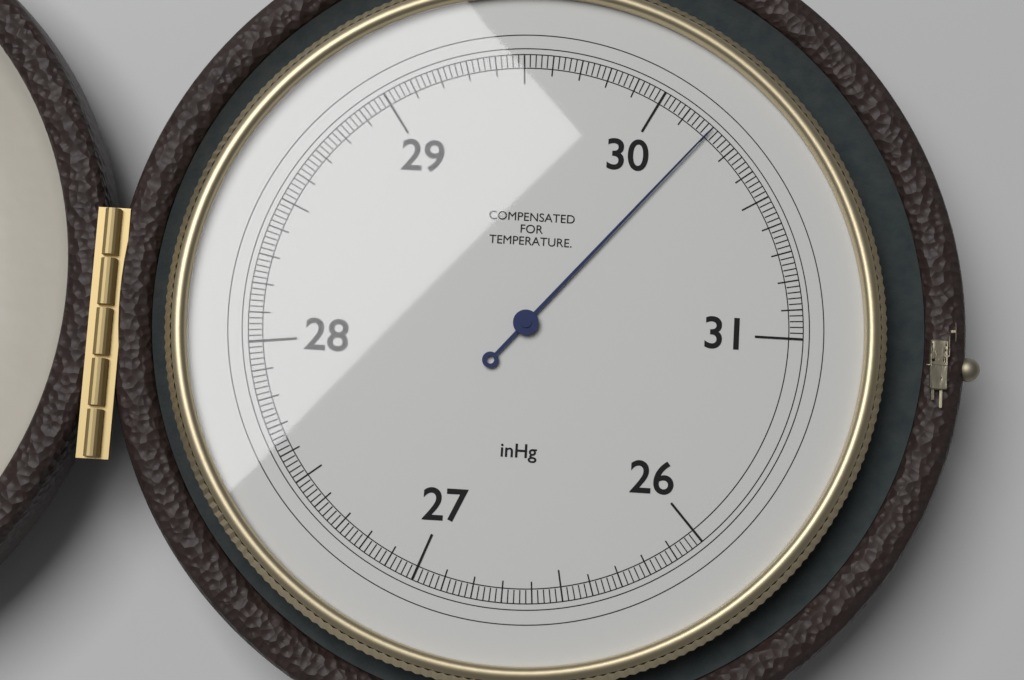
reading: 30.20 inHg
